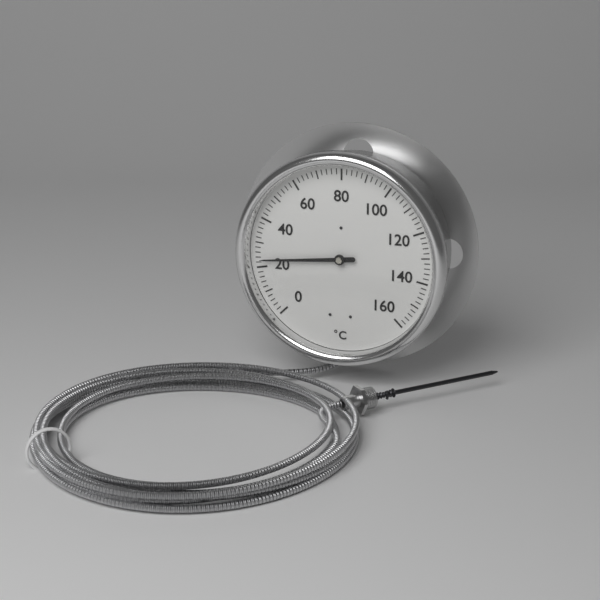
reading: 23 °C
